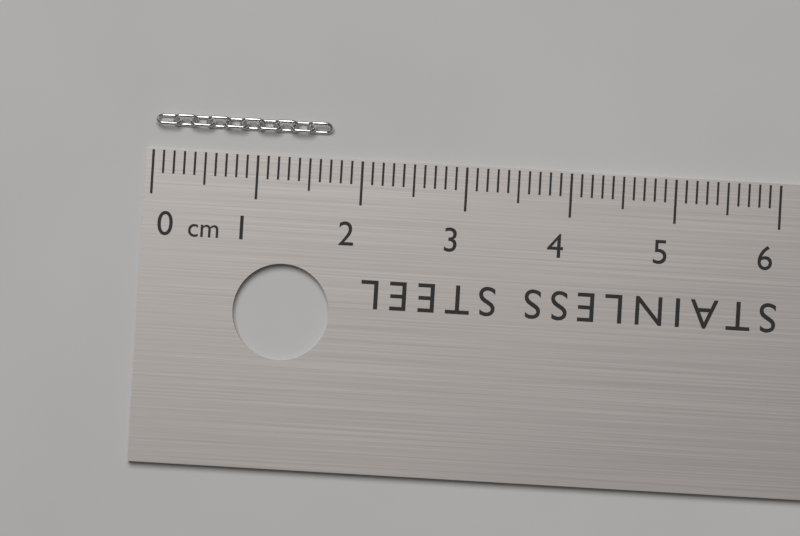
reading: 1.7 cm
